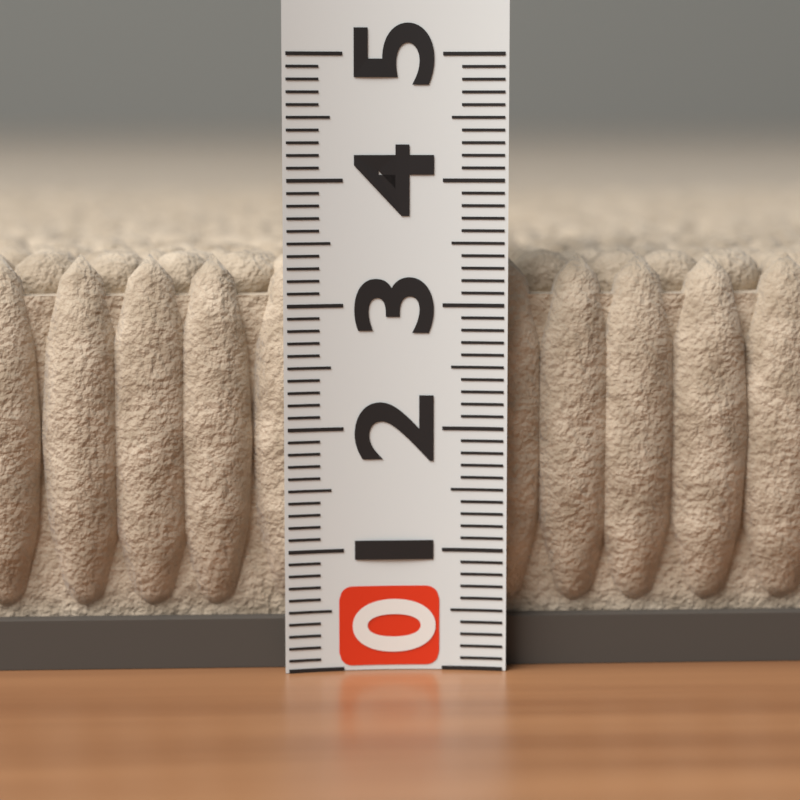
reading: 3.4 (no unit)
